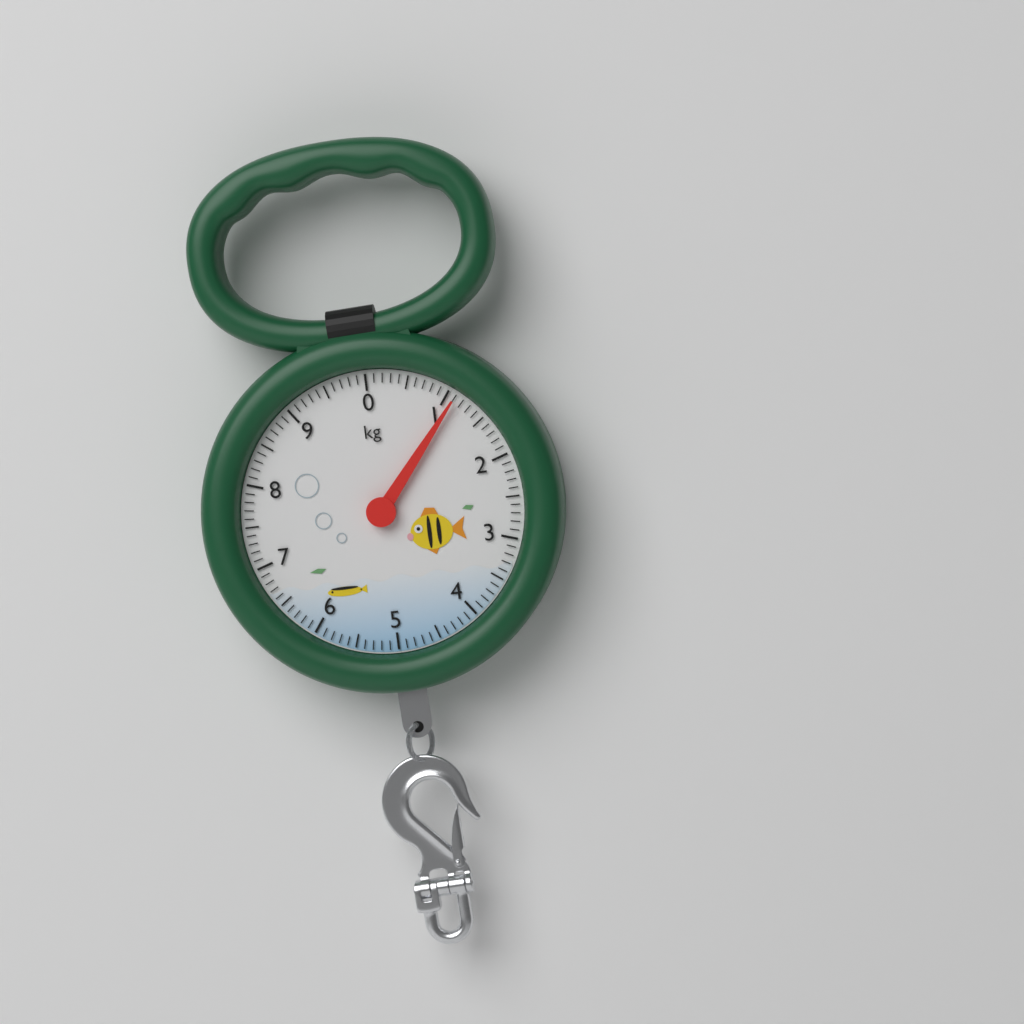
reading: 1.1 kg
